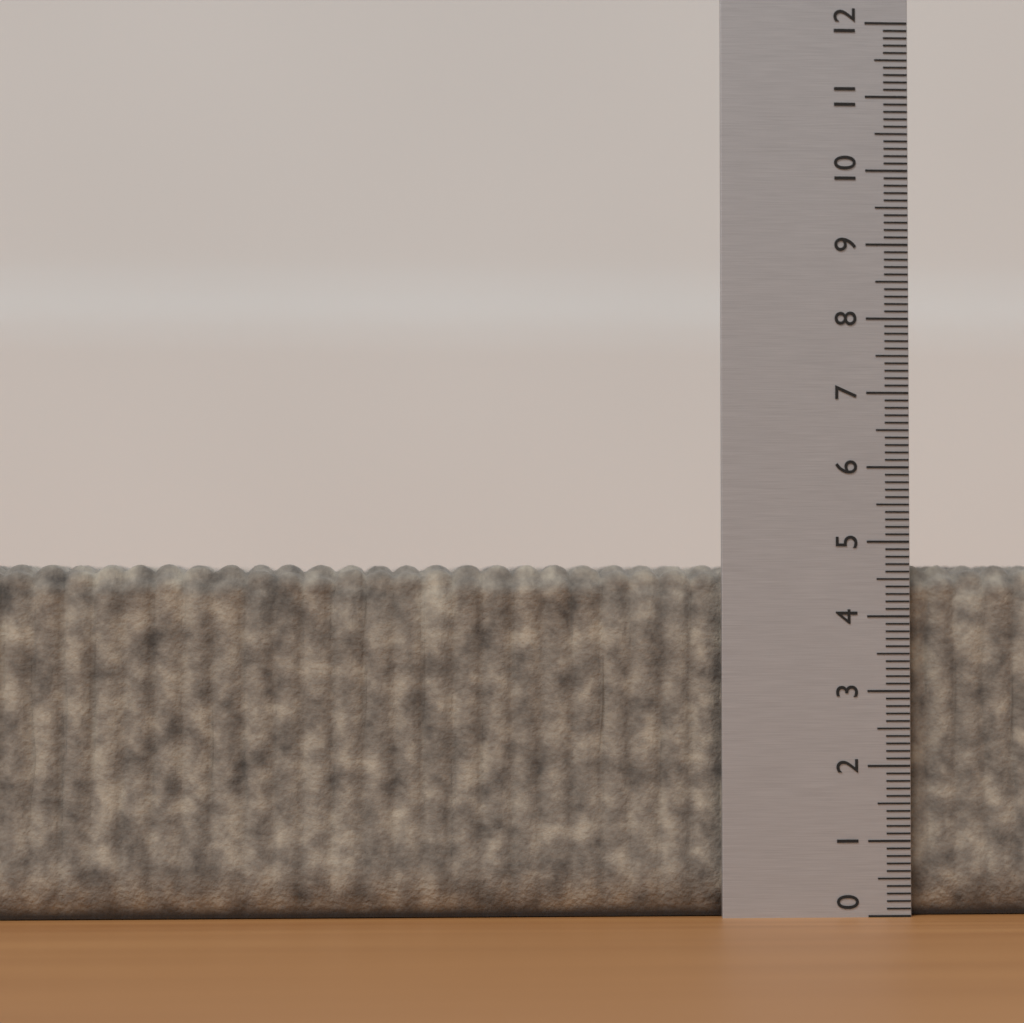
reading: 4.7 (no unit)
